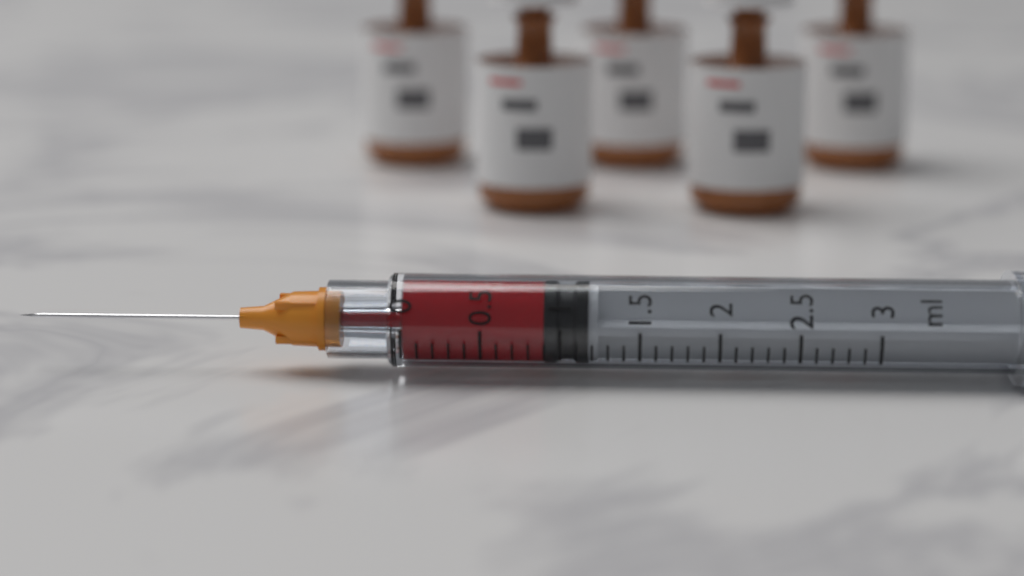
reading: 0.9 ml
